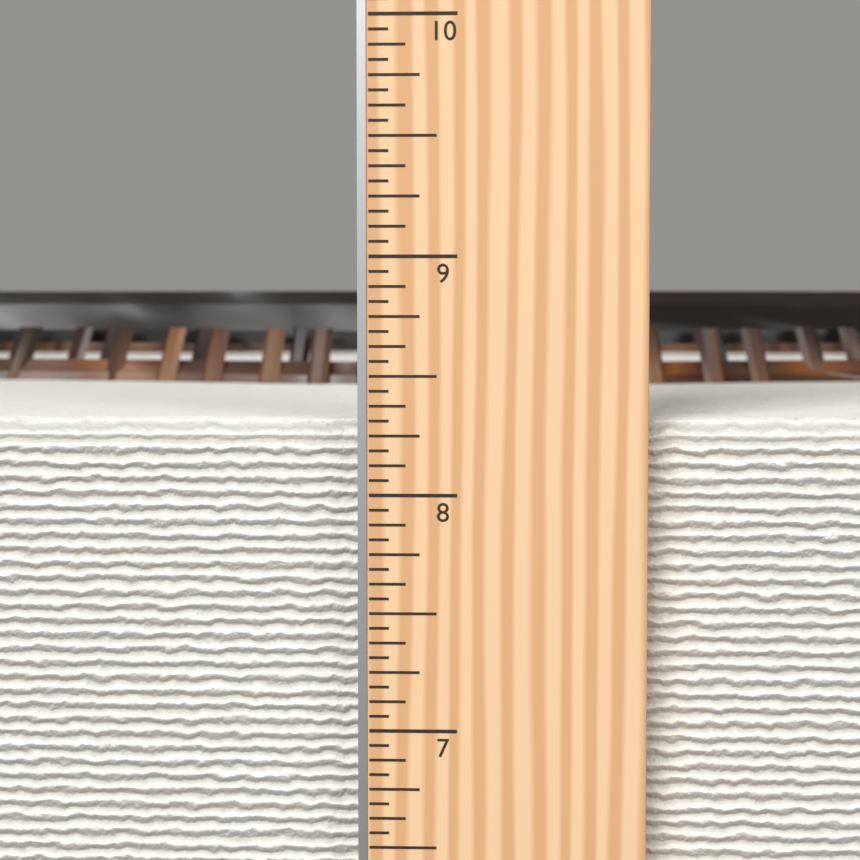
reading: 8.3125 in
